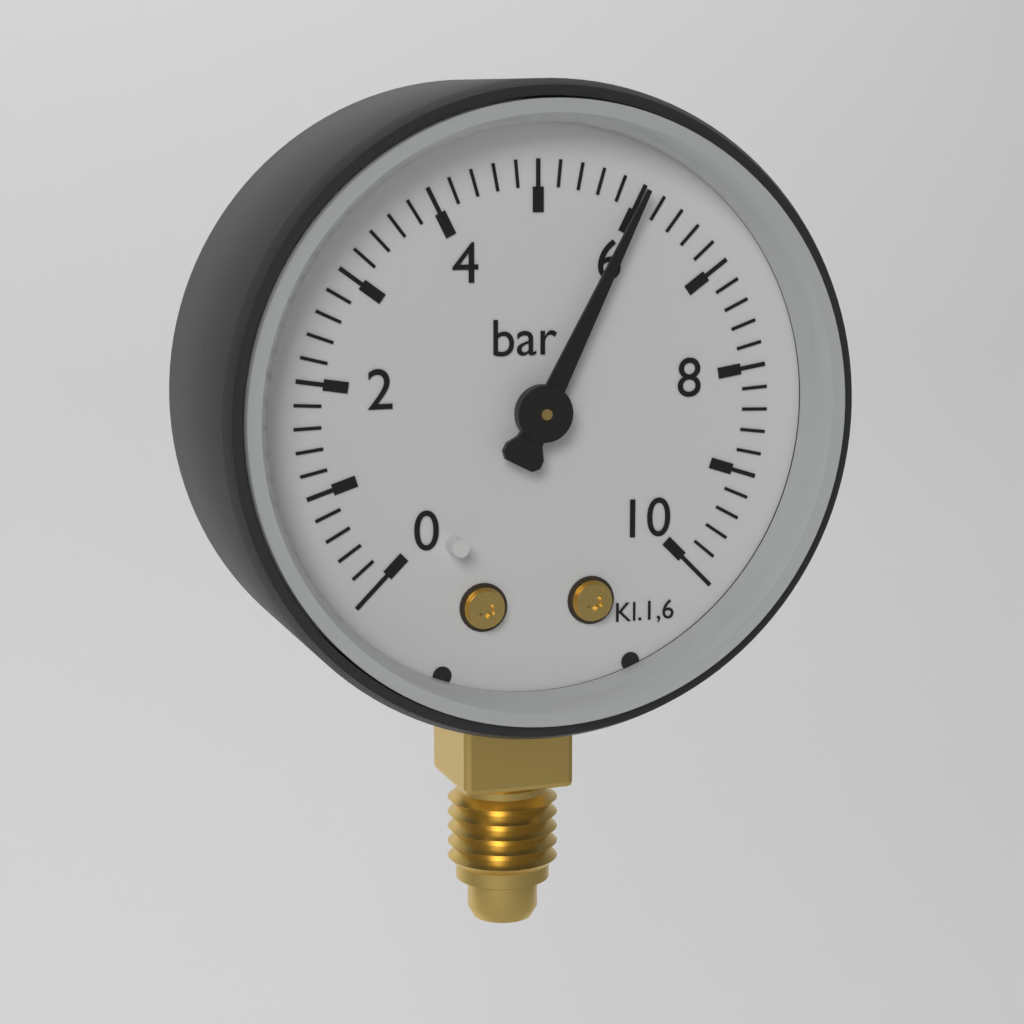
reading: 6.0 bar
